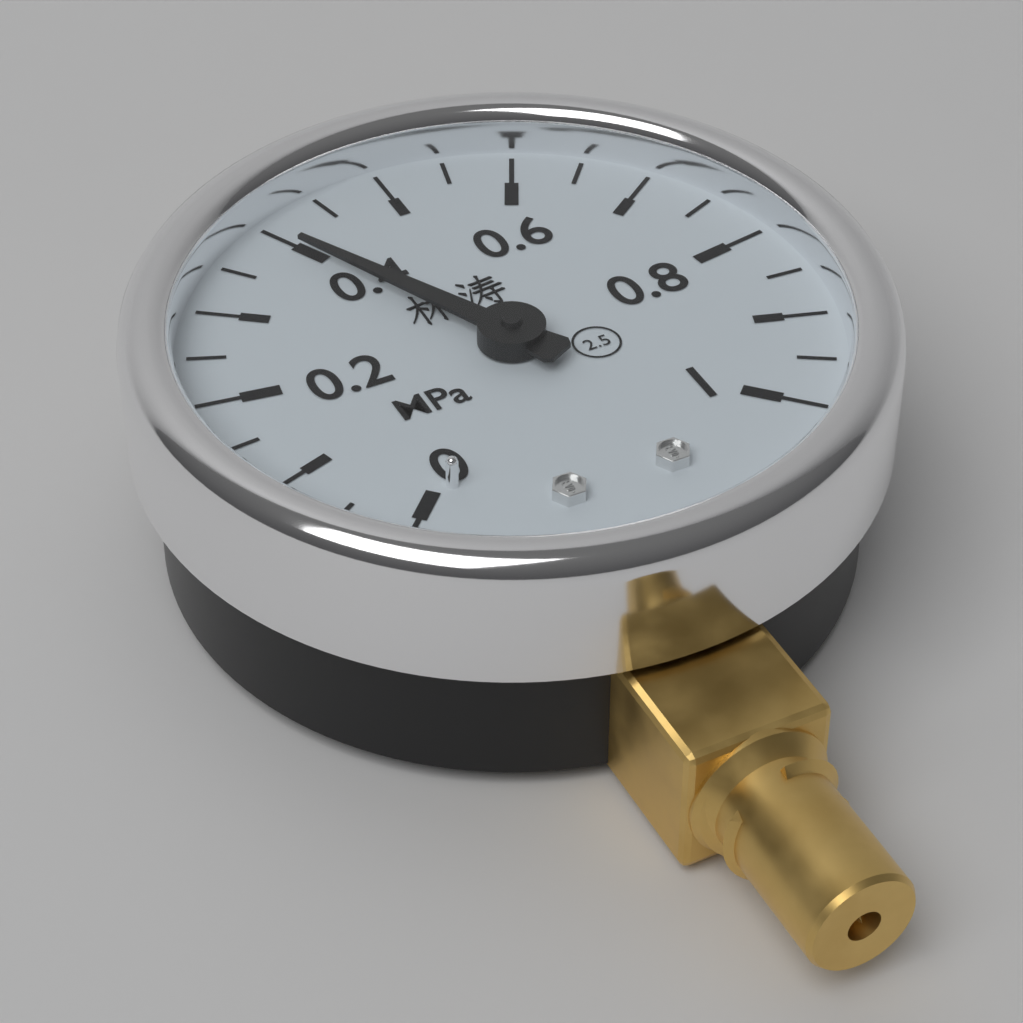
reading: 0.40 MPa
